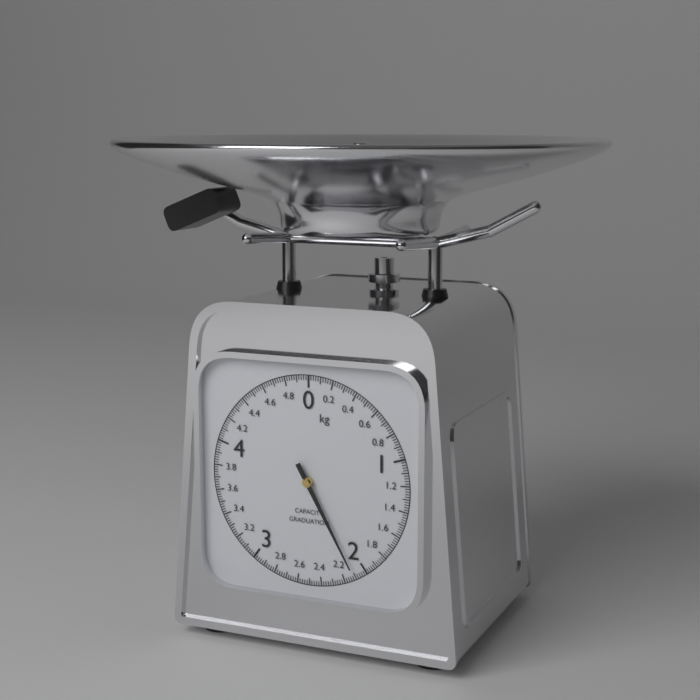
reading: 2.10 kg
